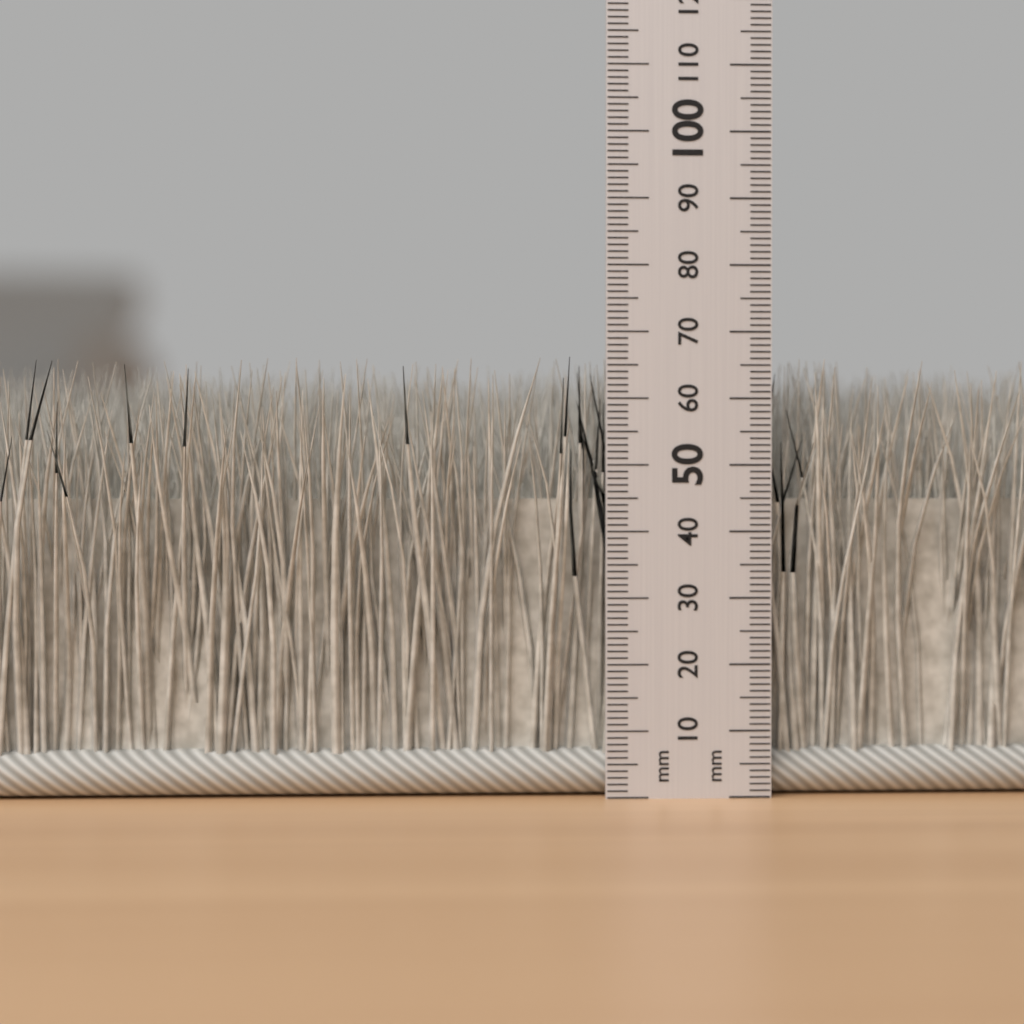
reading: 66 mm
